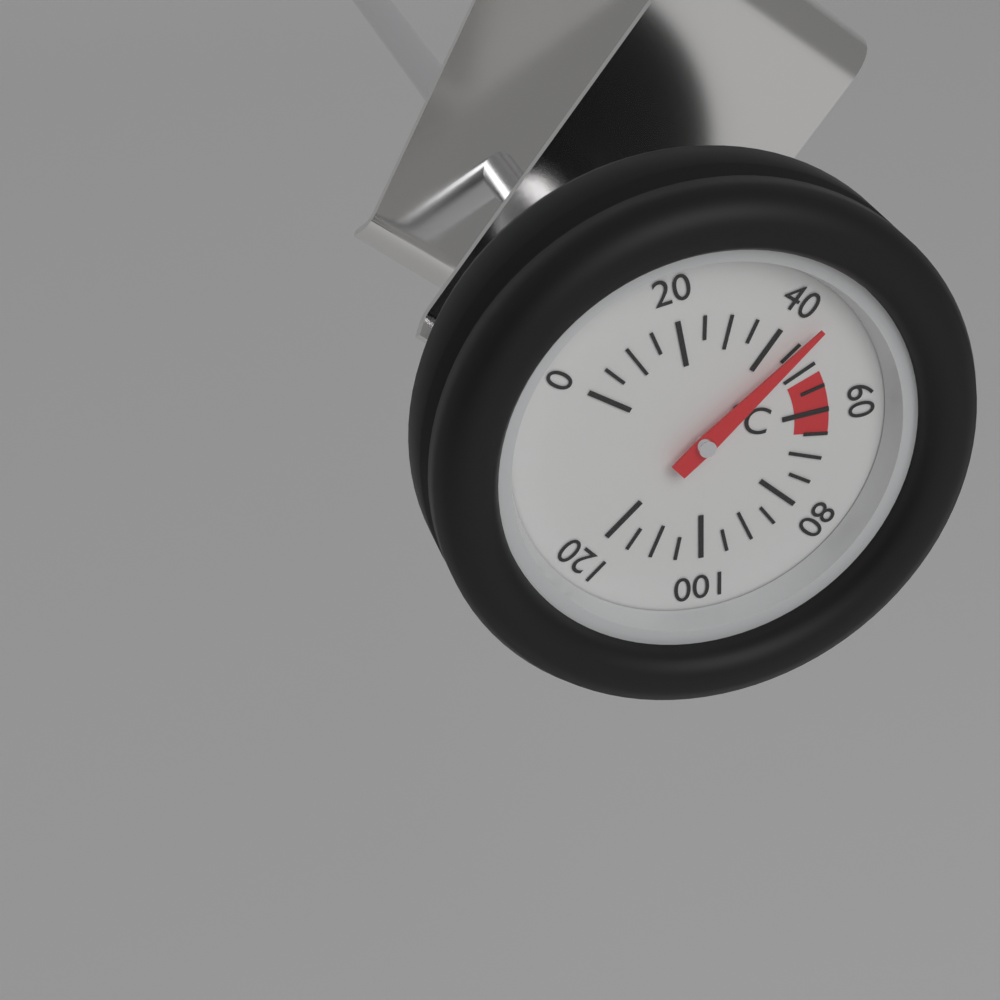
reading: 45 °C
